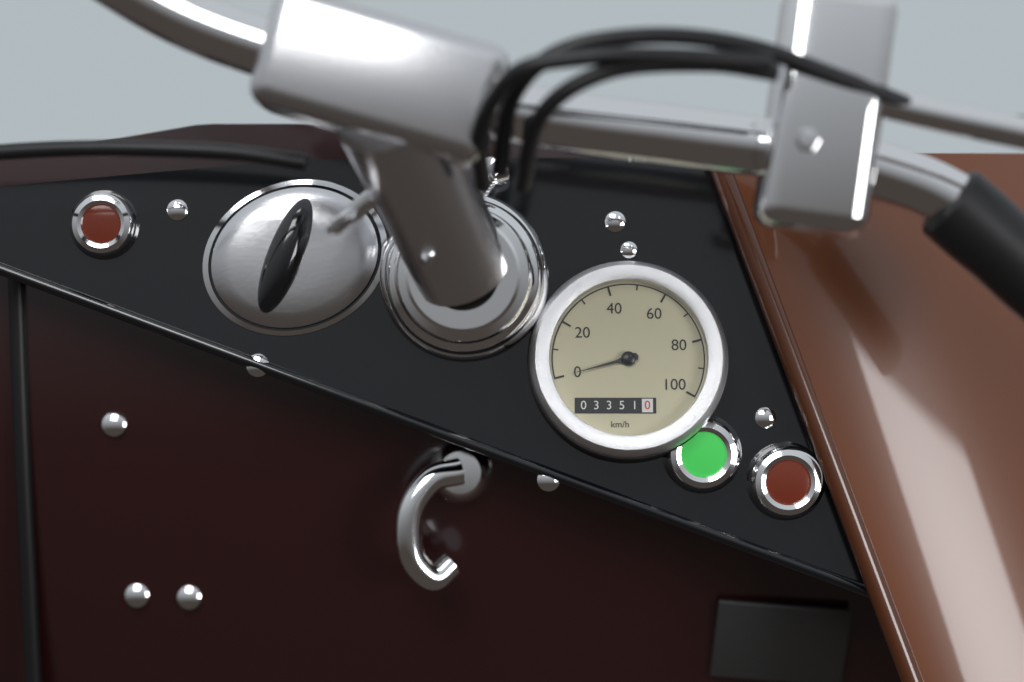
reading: 0 km/h
